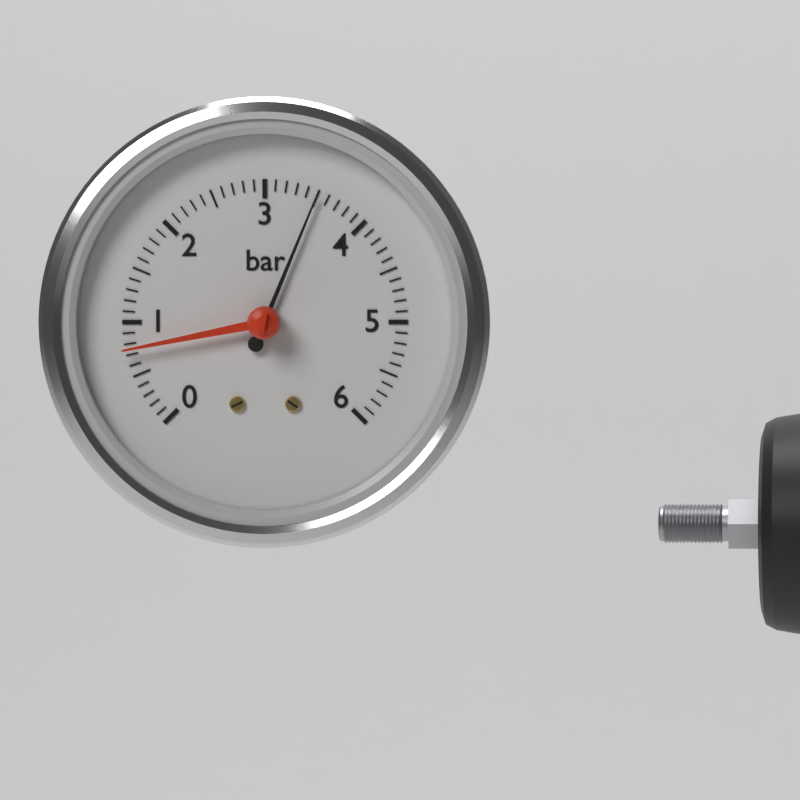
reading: 3.5 bar
